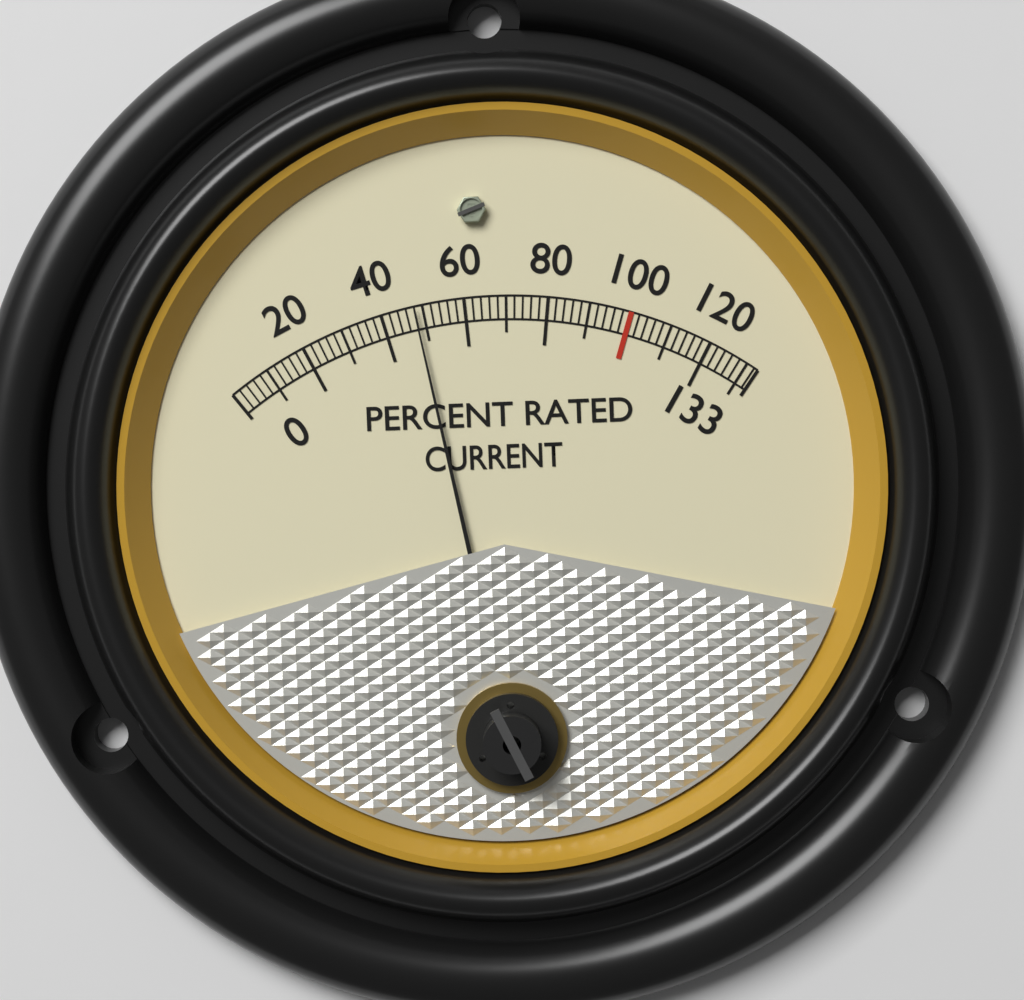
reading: 48 %
